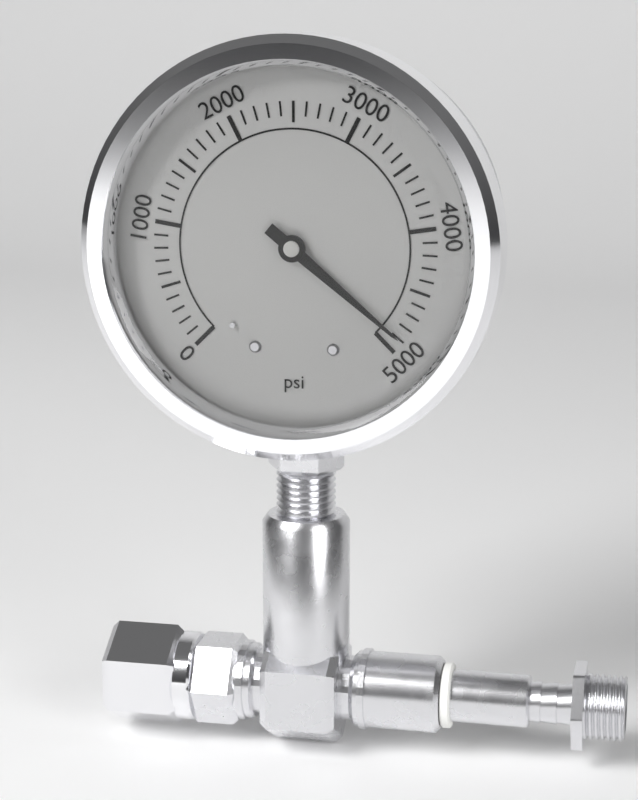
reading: 4900 psi
